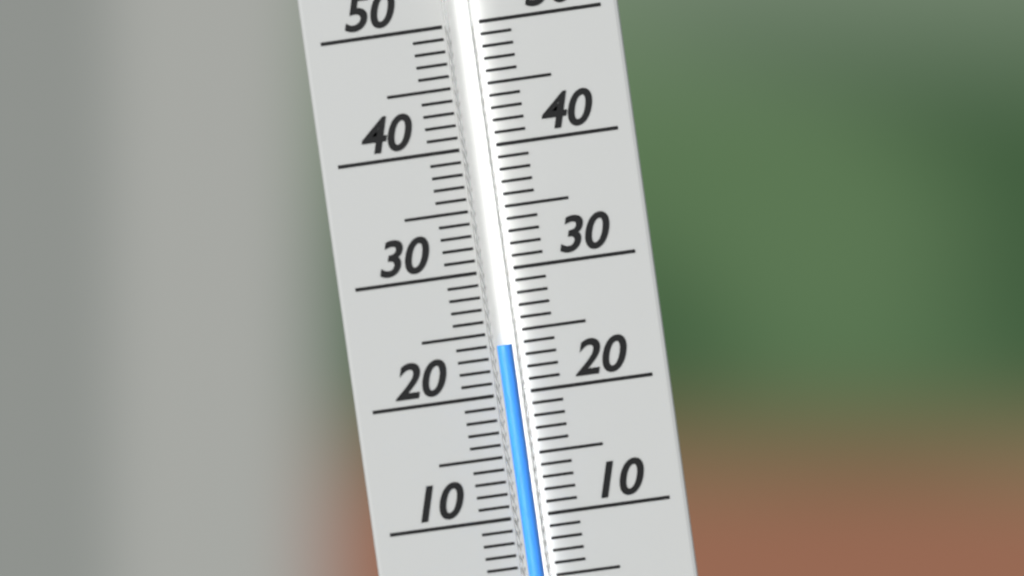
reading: 24 (no unit)
